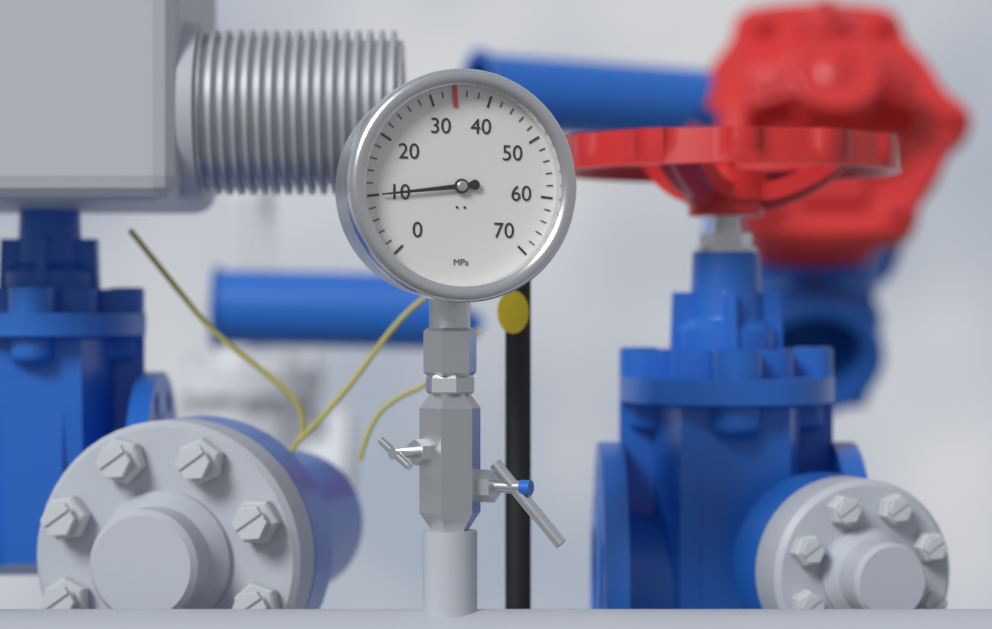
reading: 10 MPa
